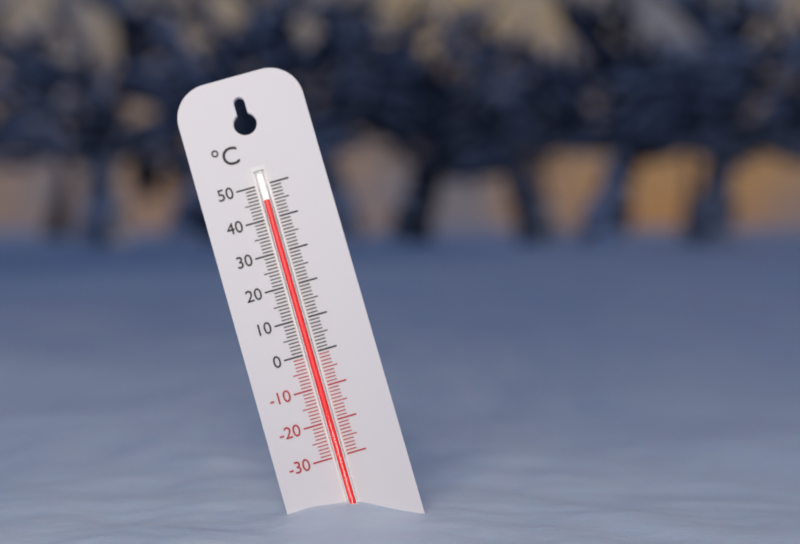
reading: 45 °C
